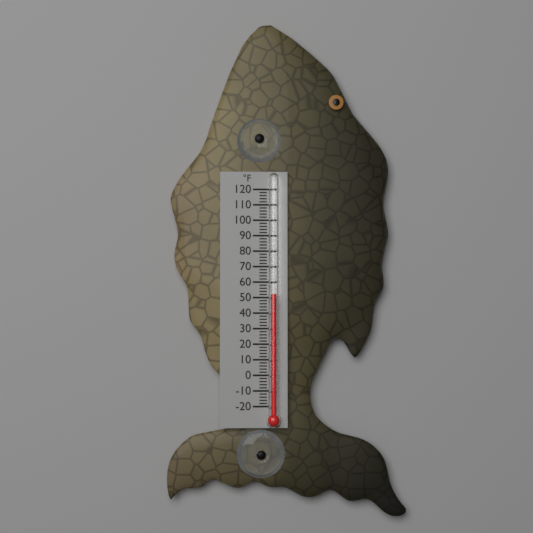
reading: 52 °F
